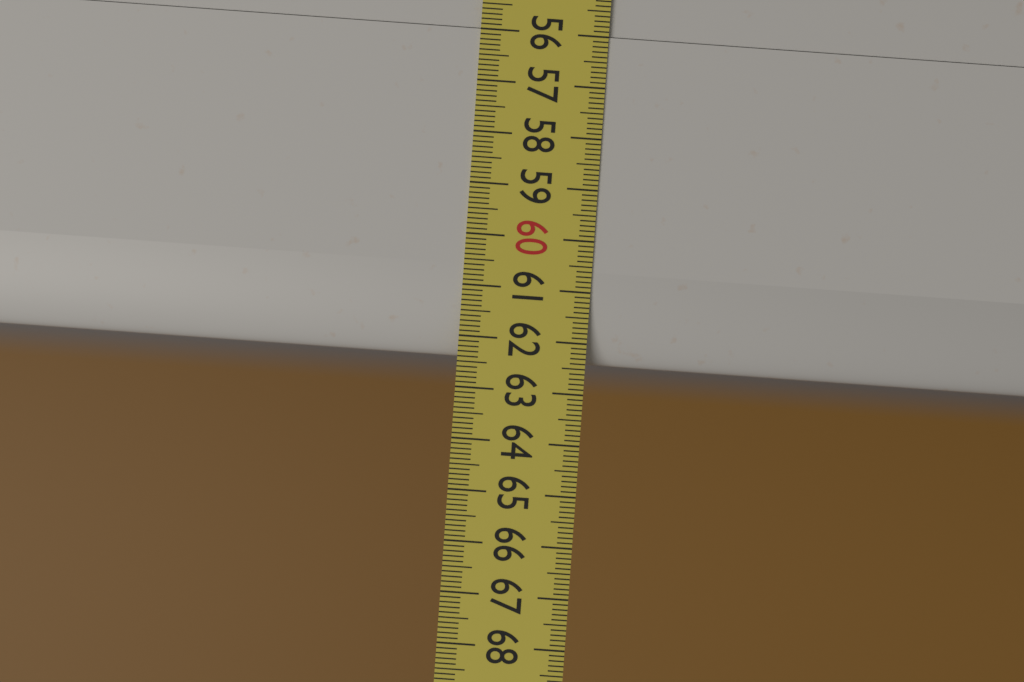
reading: 62.4 (no unit)
